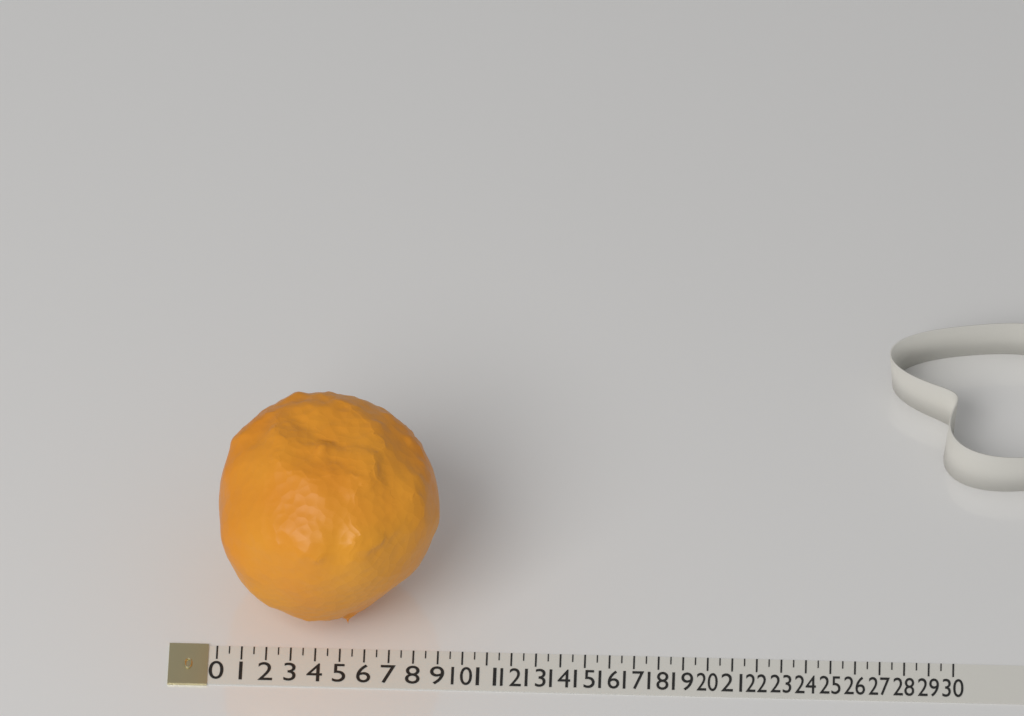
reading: 9.0 (no unit)
